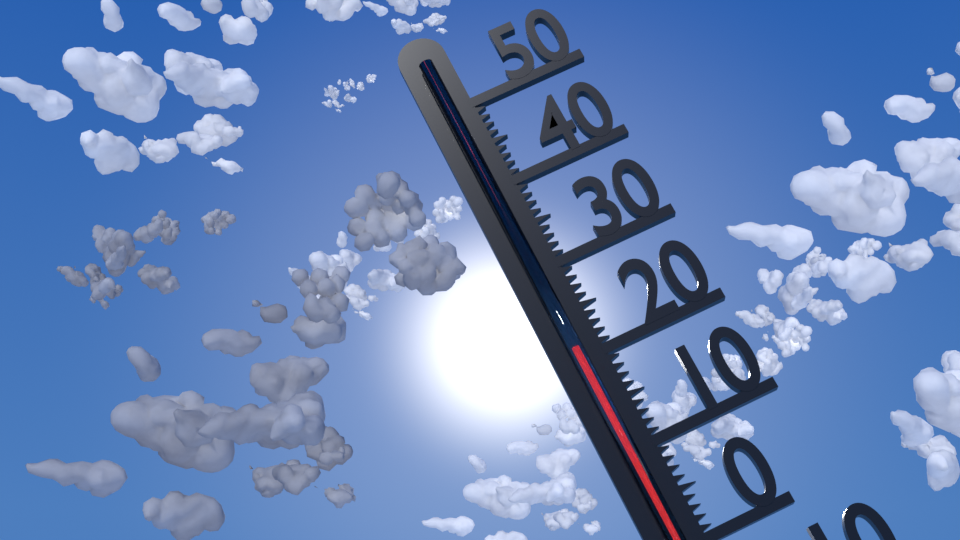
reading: 21 °C
